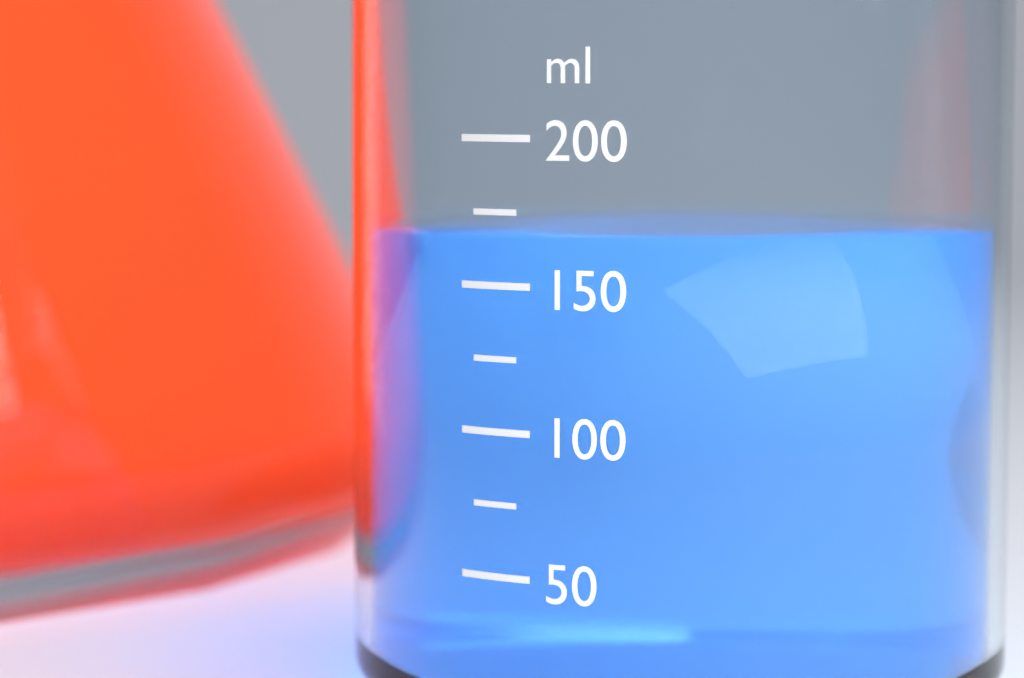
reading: 165 ml
